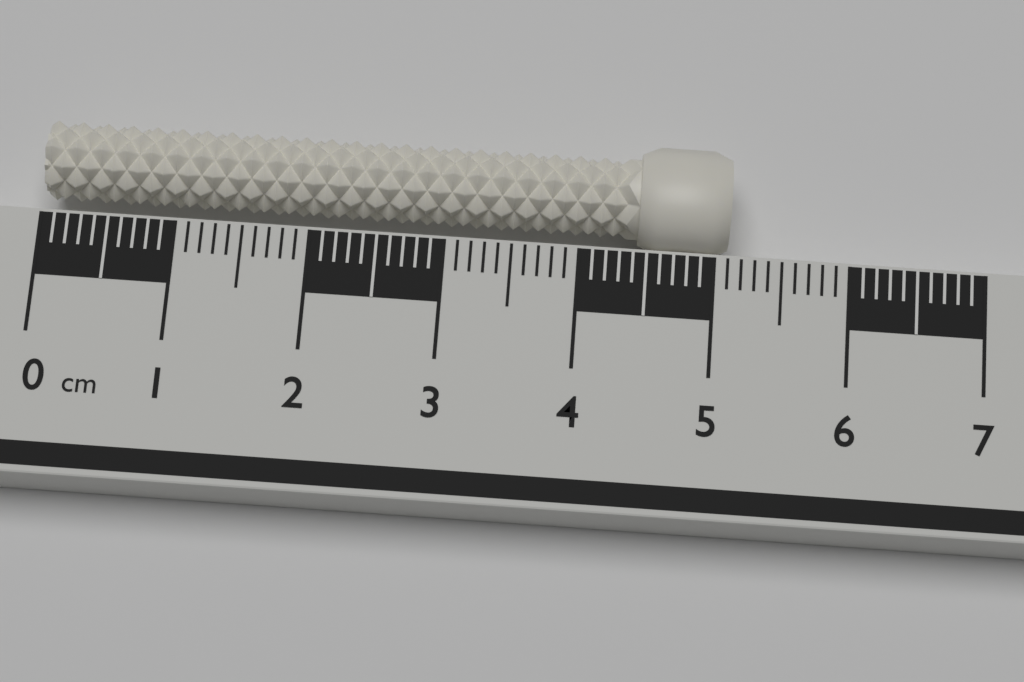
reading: 5.1 cm
